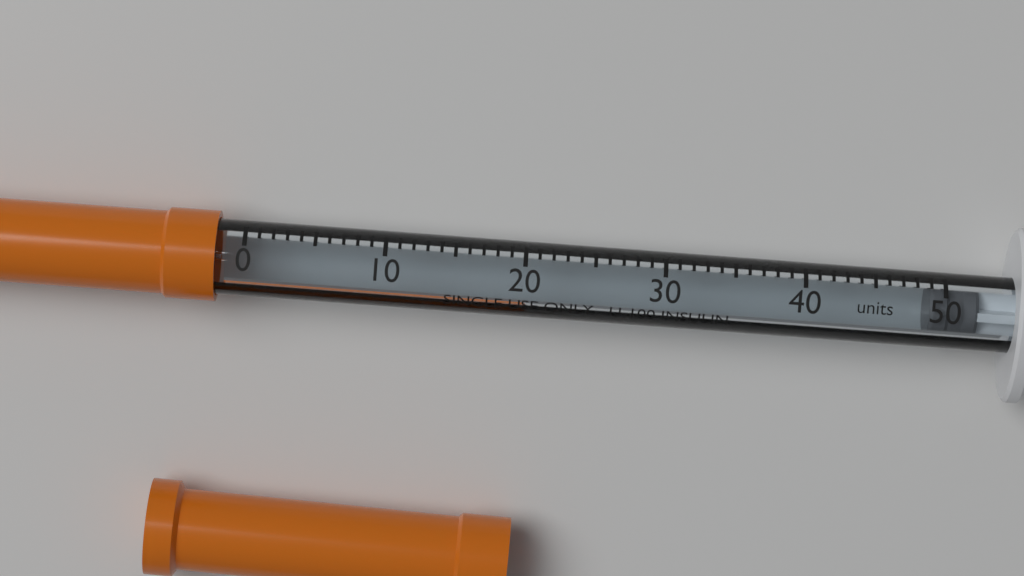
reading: 49 units
